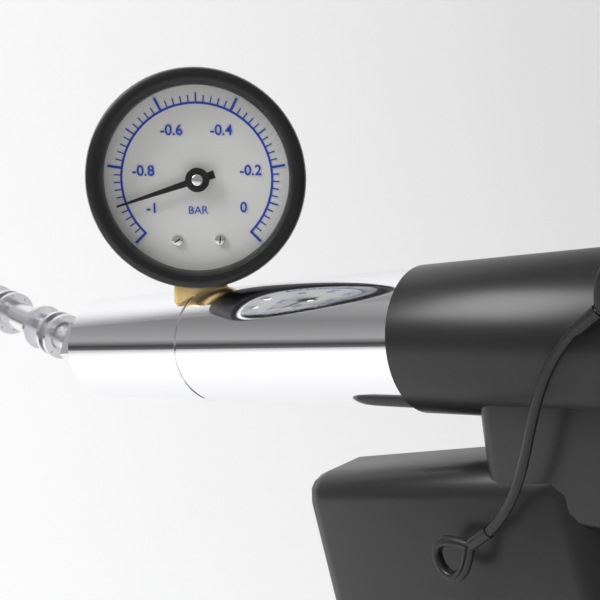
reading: -0.90 bar
